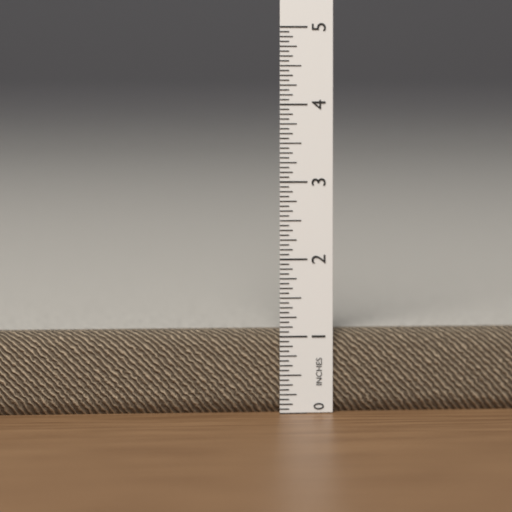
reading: 1.0625 in
